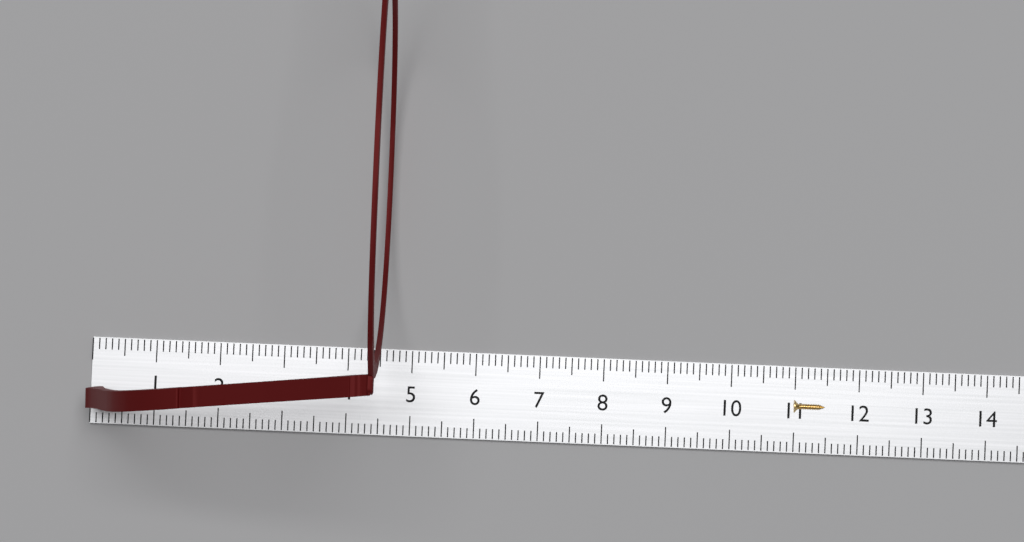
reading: 4.6 cm
